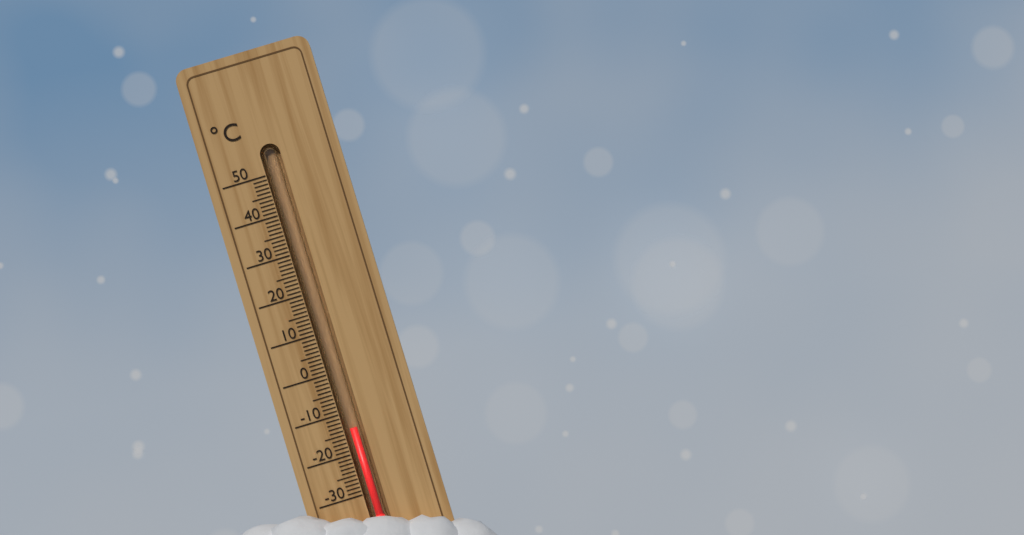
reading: -14 °C
